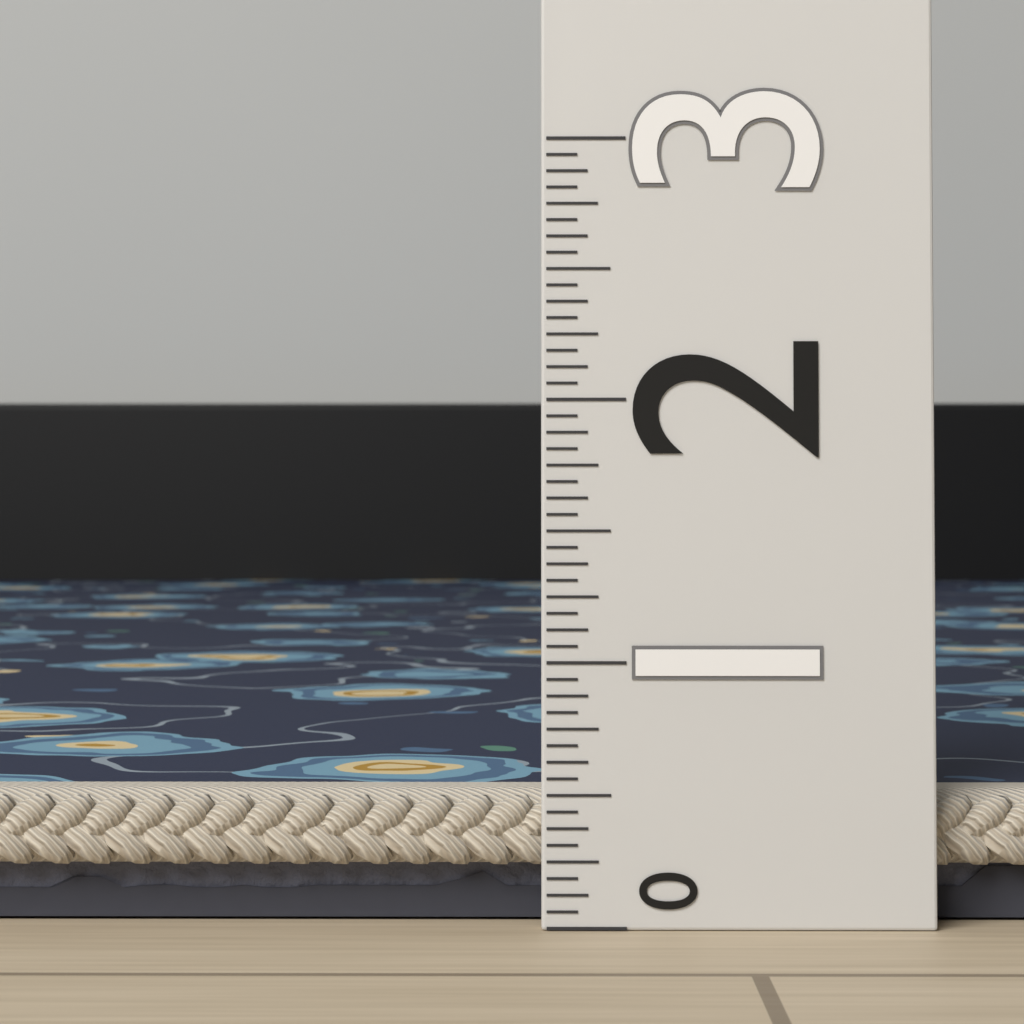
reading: 0.5000 (no unit)
